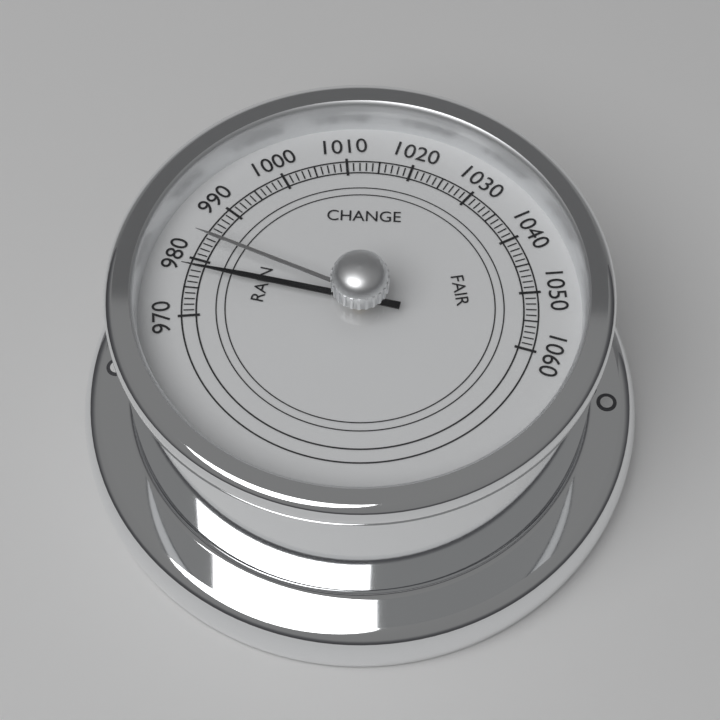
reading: 978 (no unit)
